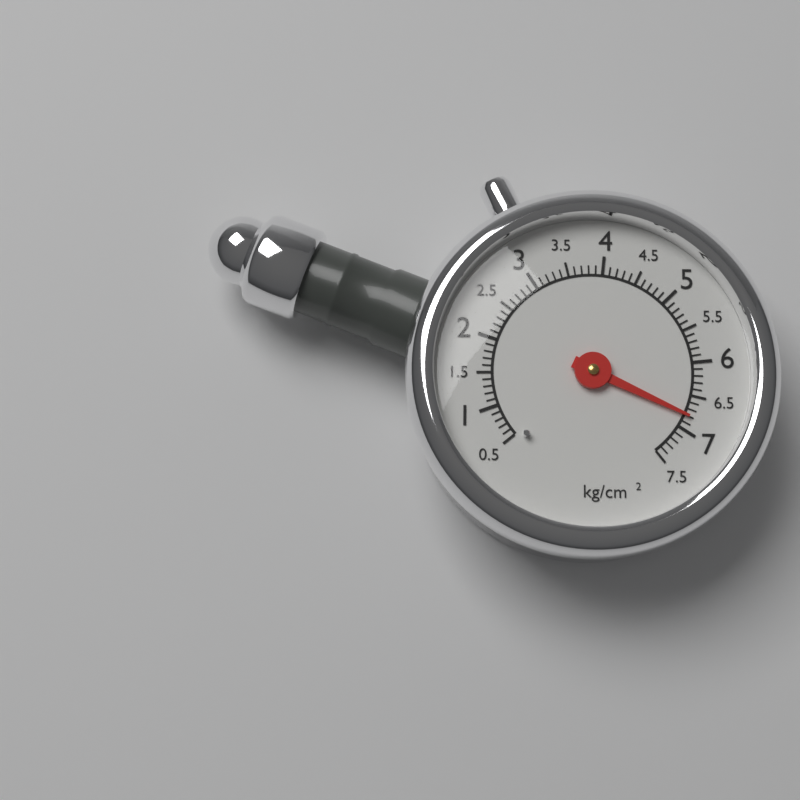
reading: 6.8 kg/cm²
